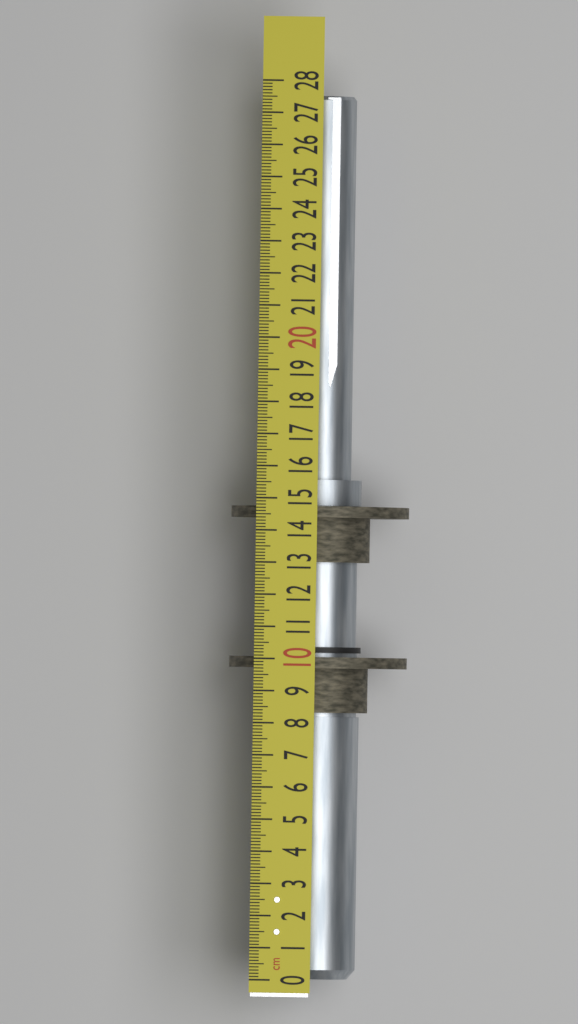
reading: 27.6 cm
